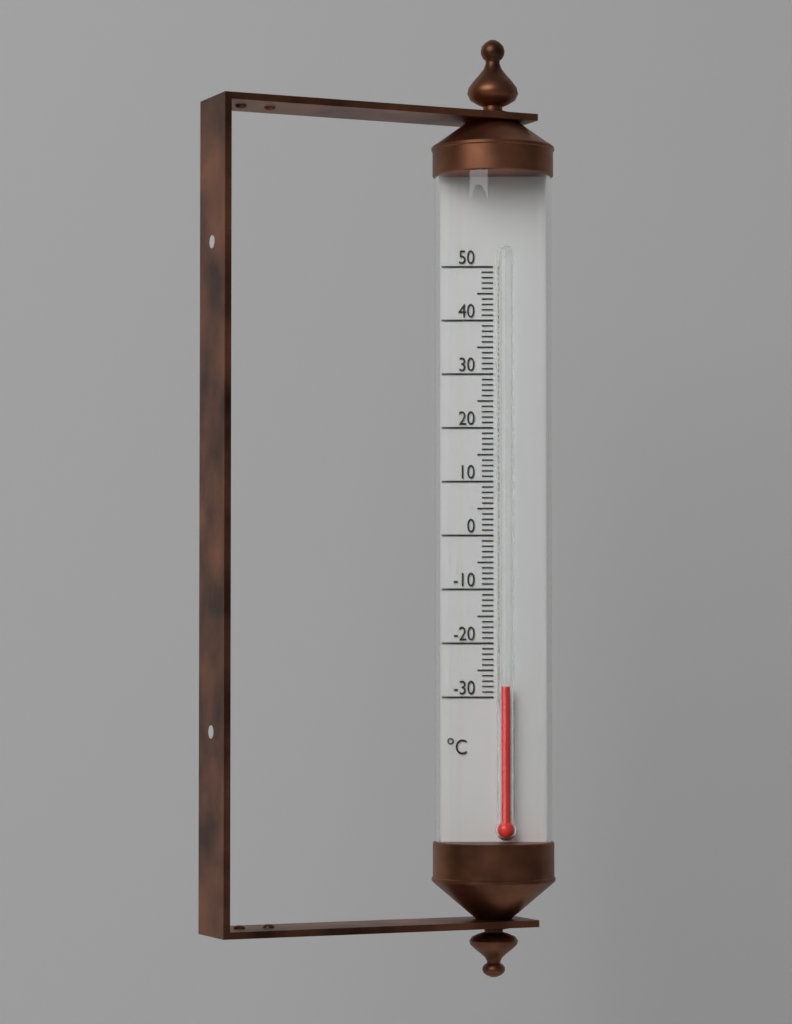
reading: -28 °C
